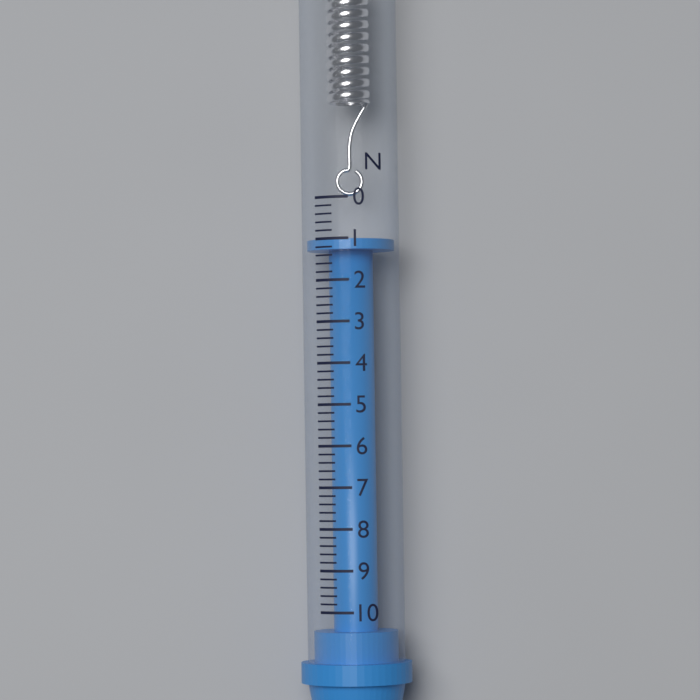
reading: 1.0 N
